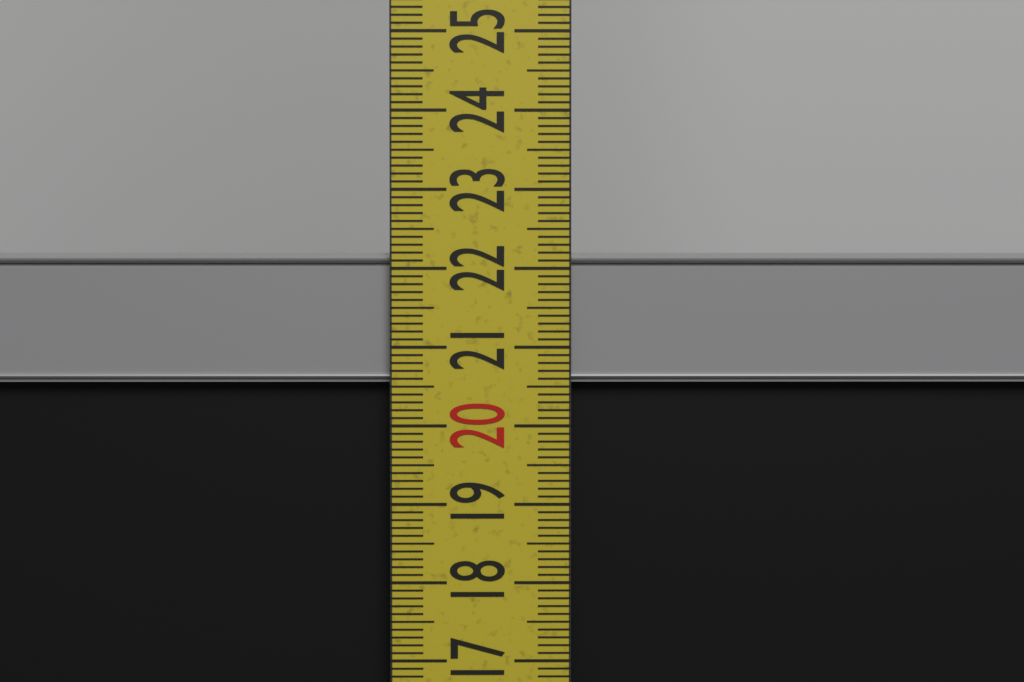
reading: 22.2 cm
